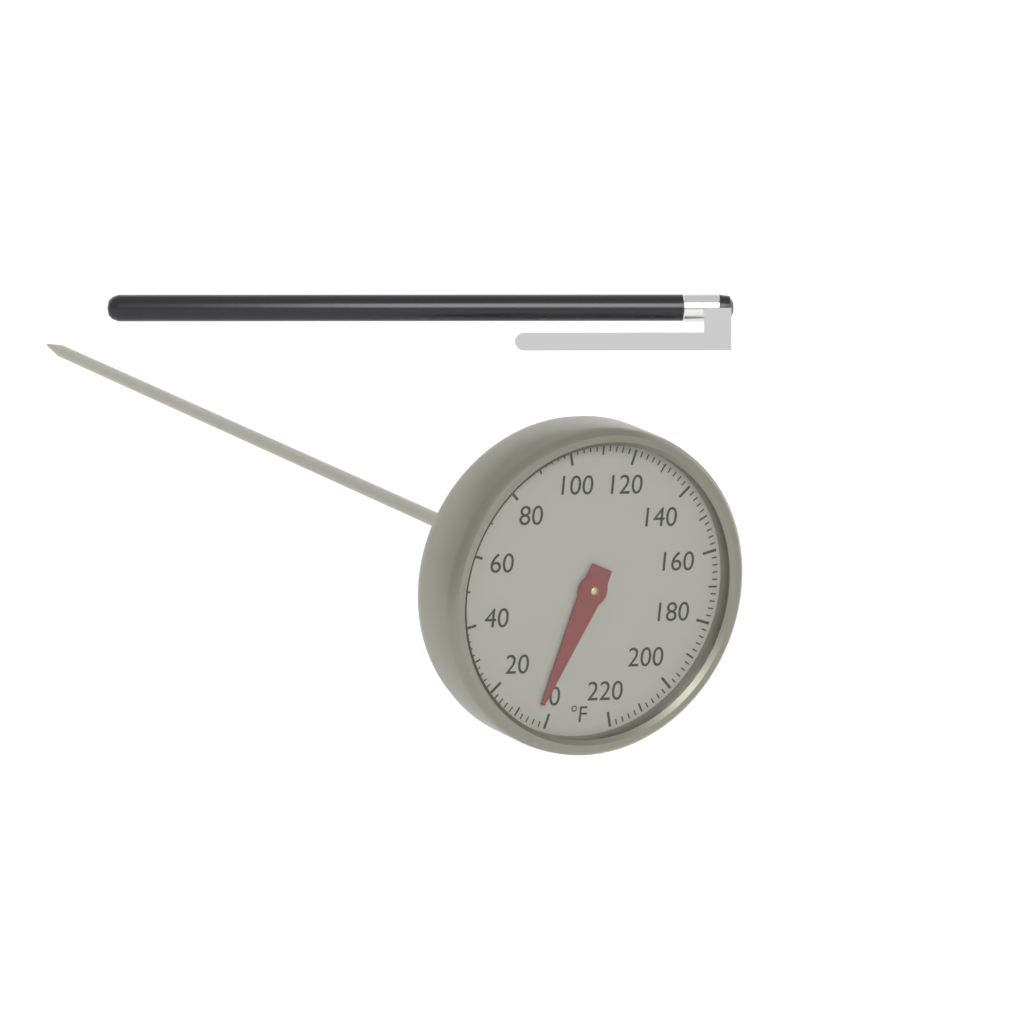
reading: 4 °F
